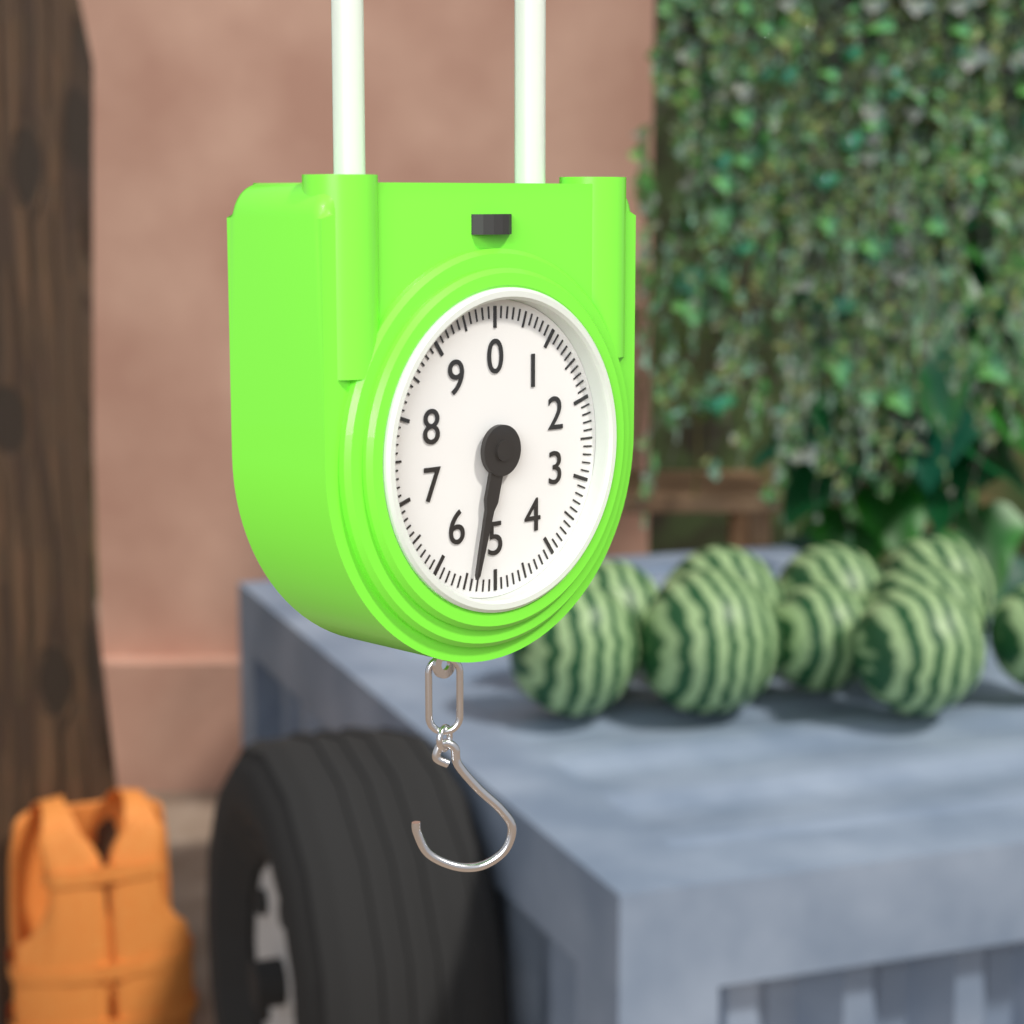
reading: 5.4 (no unit)
